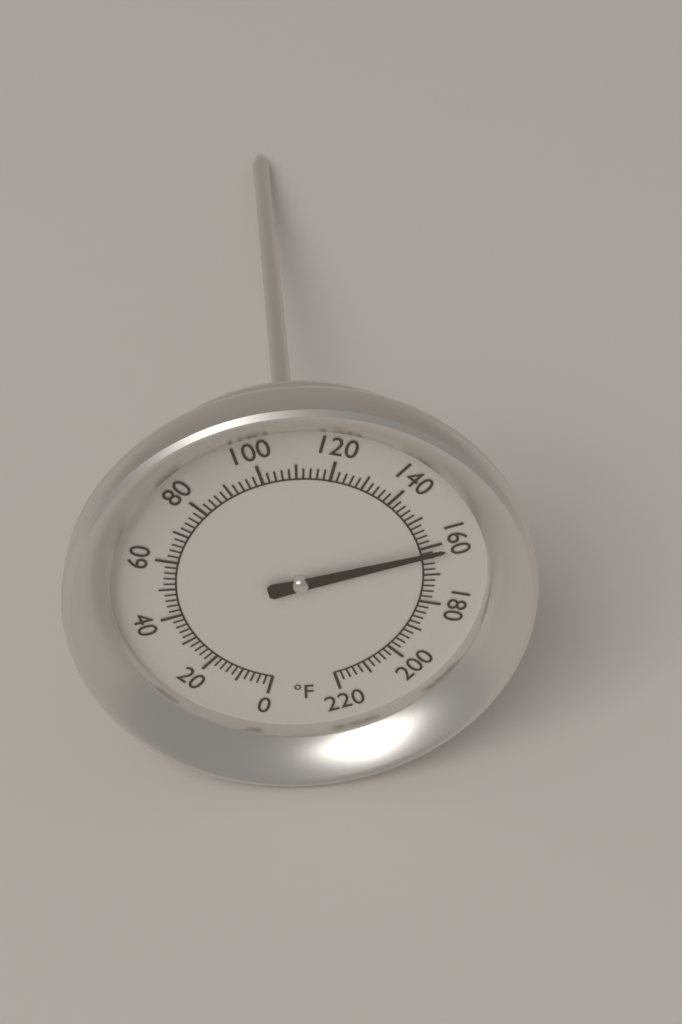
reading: 162 °F
